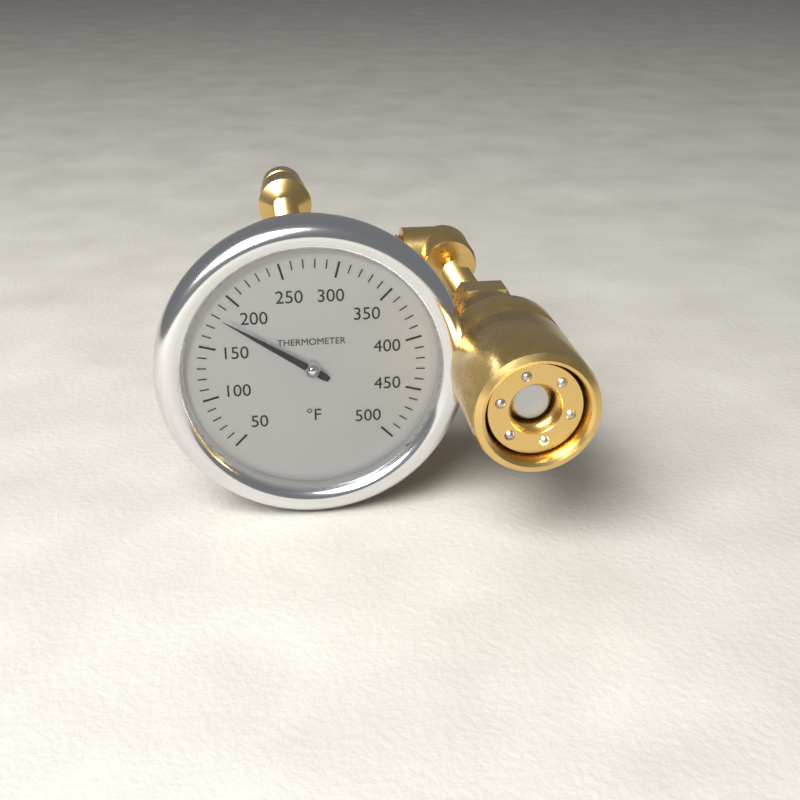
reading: 180 °F
